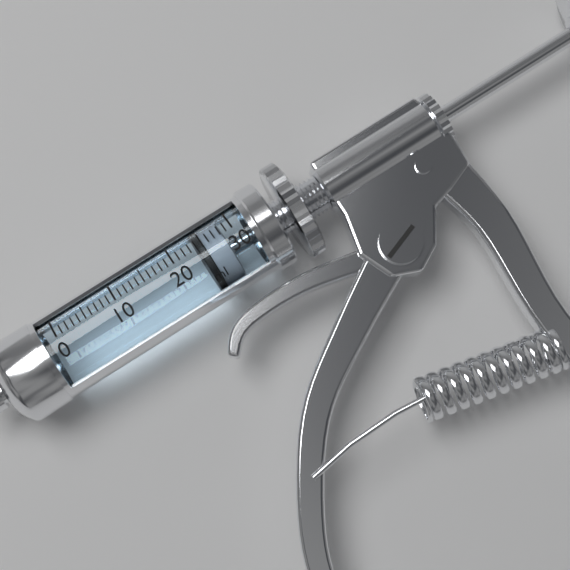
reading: 24 ml
